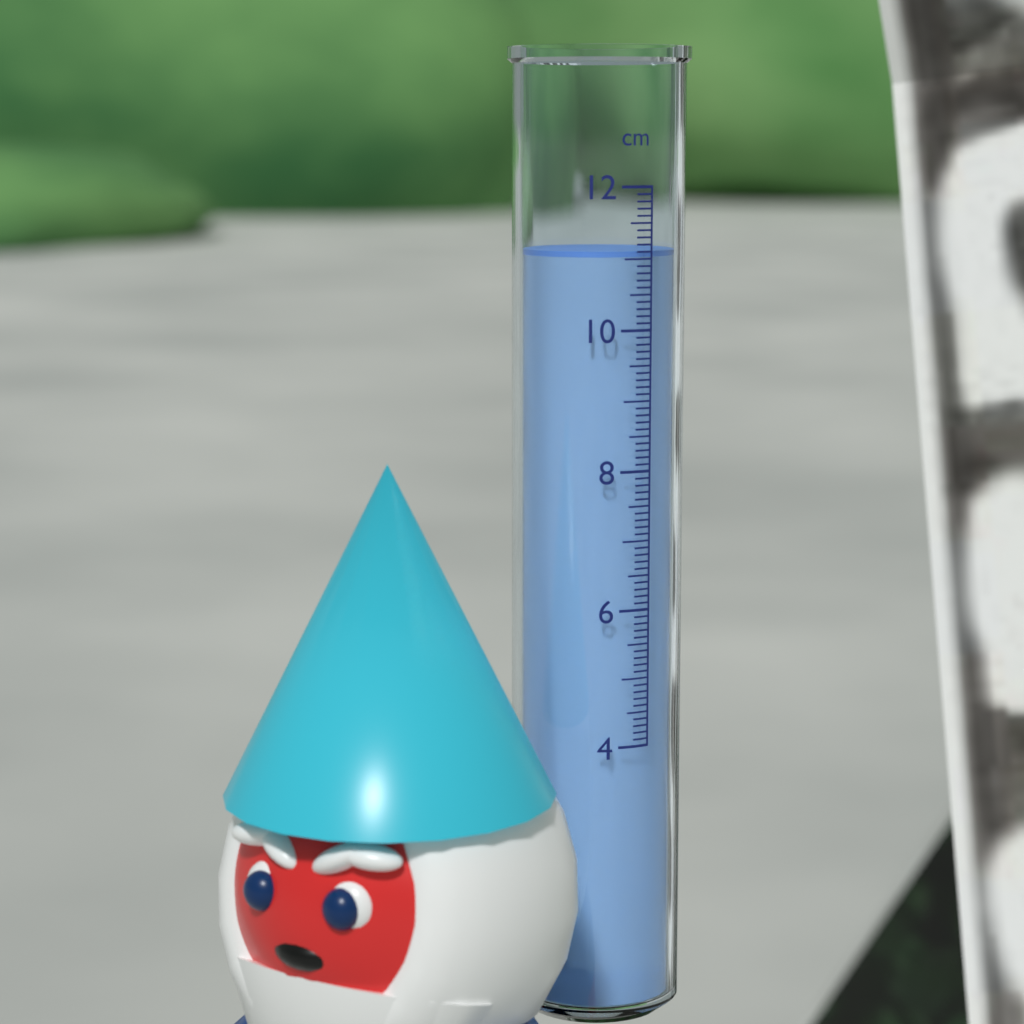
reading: 11.1 cm
